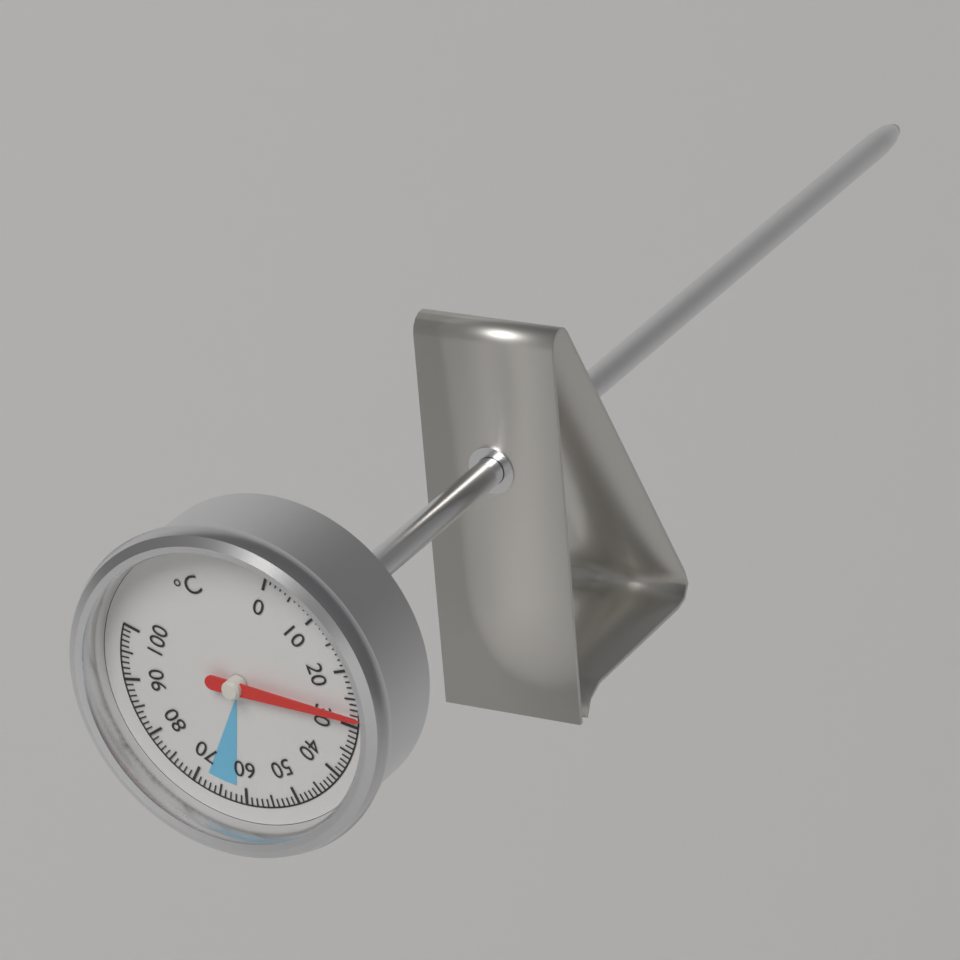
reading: 28 °C
